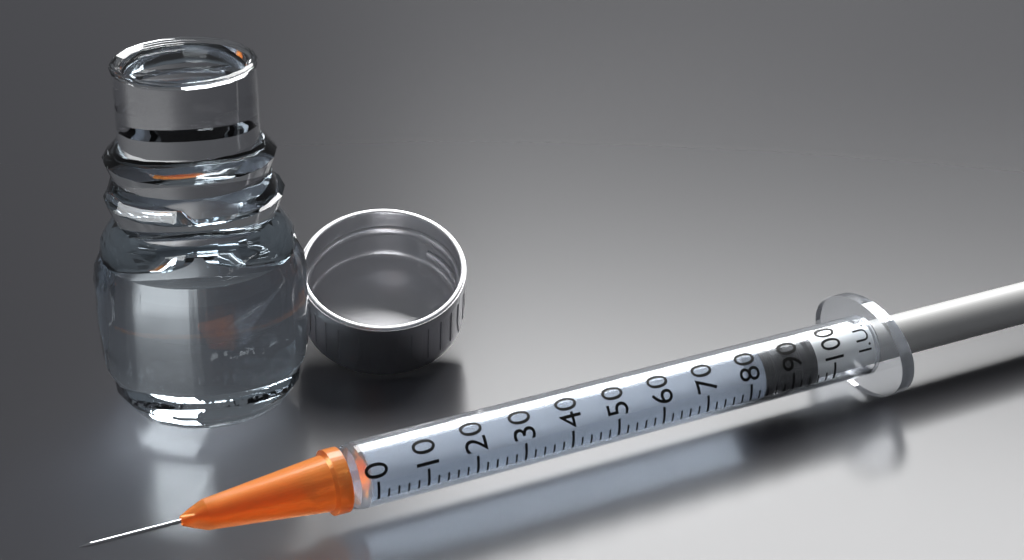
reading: 84 I.U.
